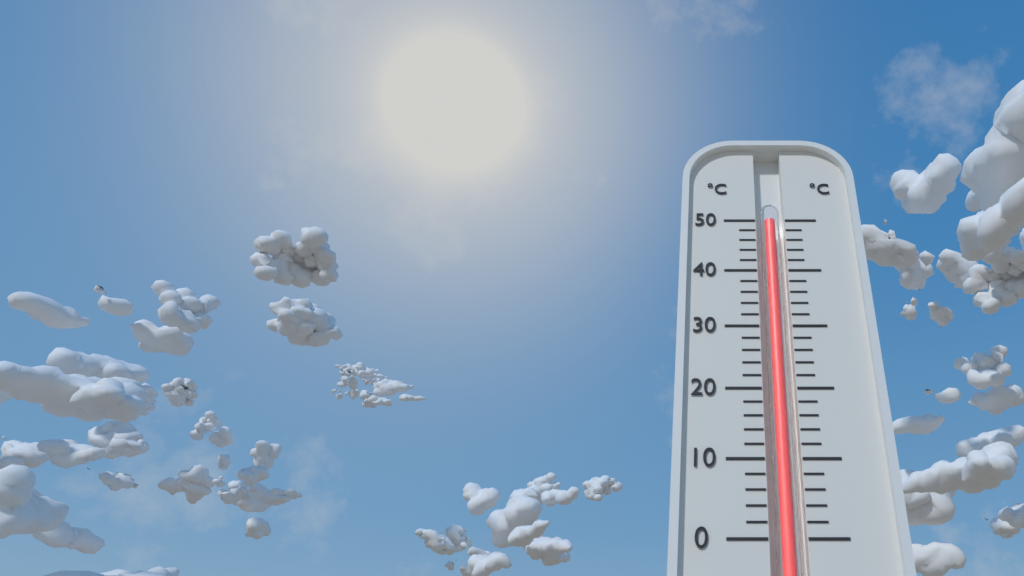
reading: 50 °C
